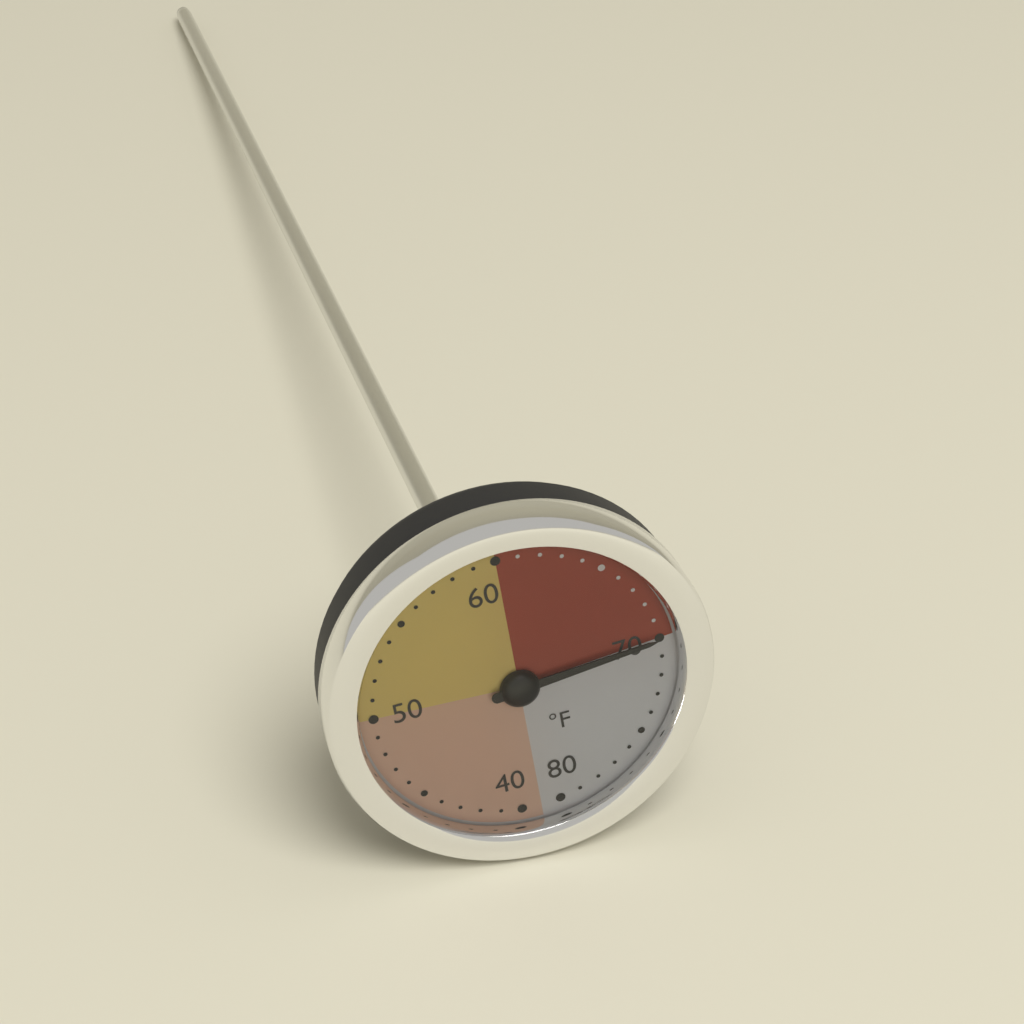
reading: 70 °F
